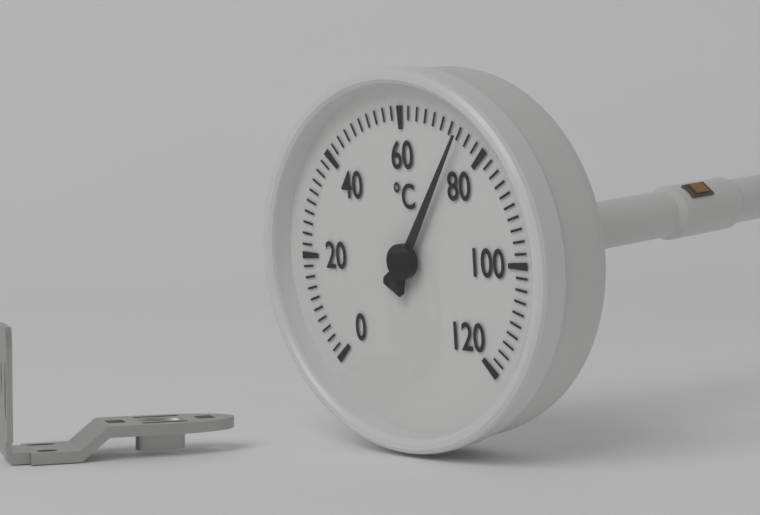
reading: 74 °C
